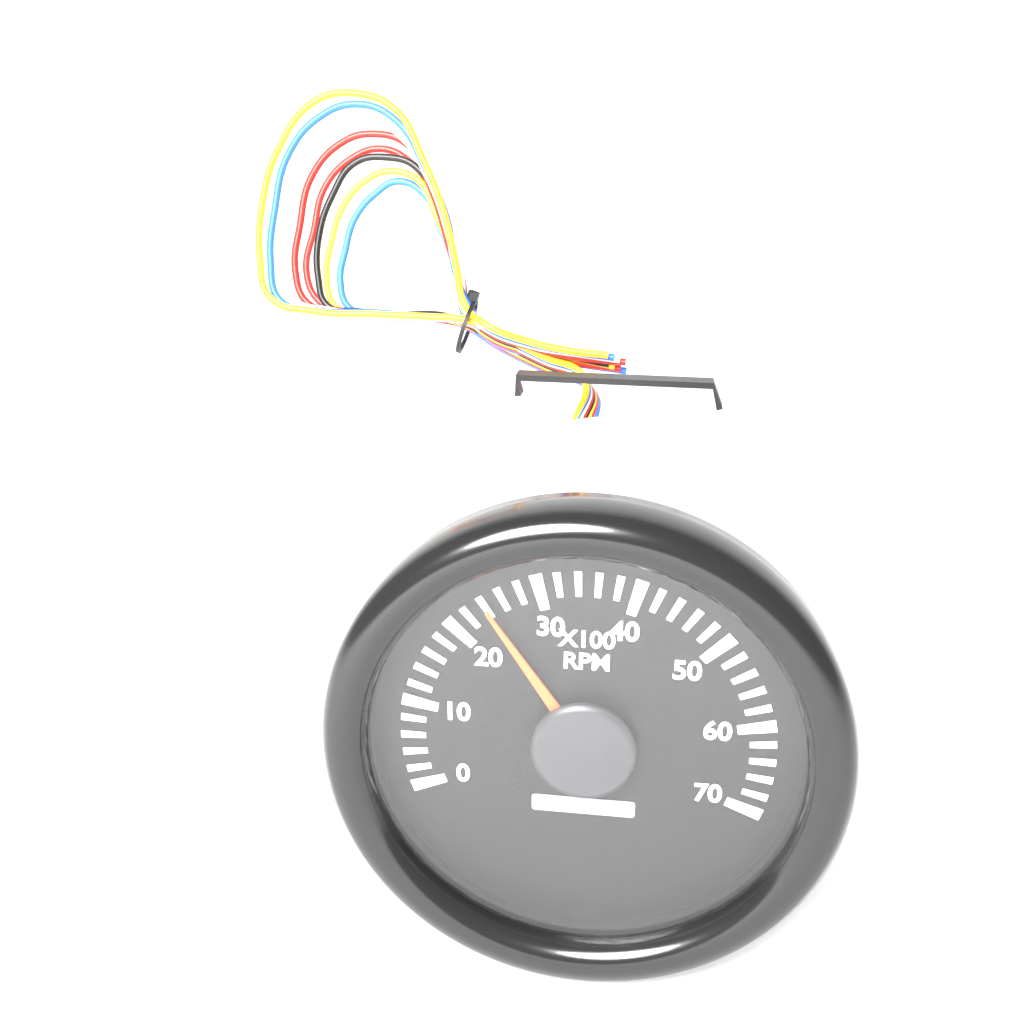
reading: 24 x100 RPM
